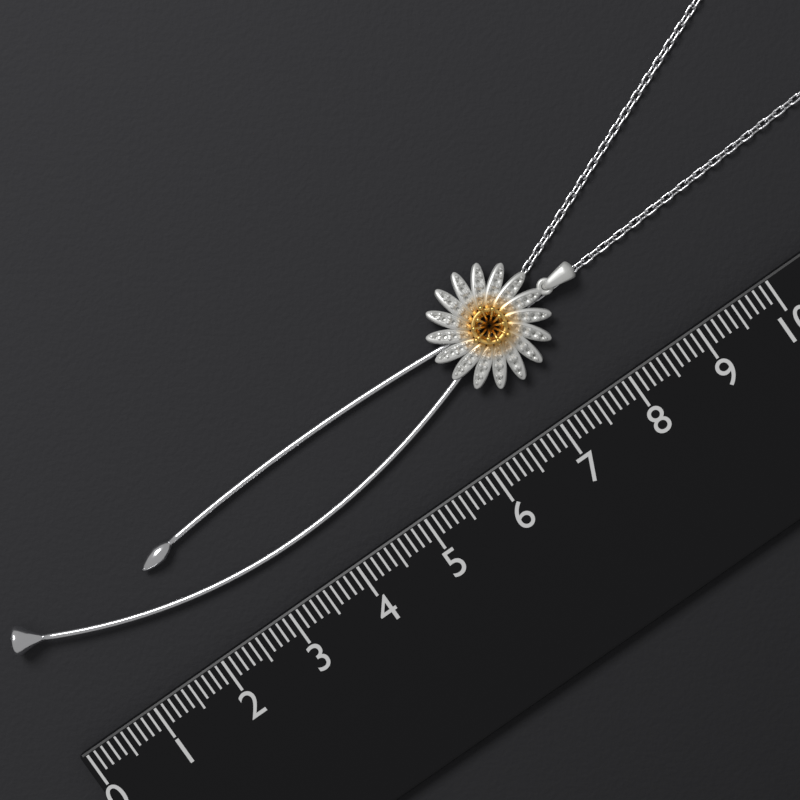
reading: 8.2 (no unit)
